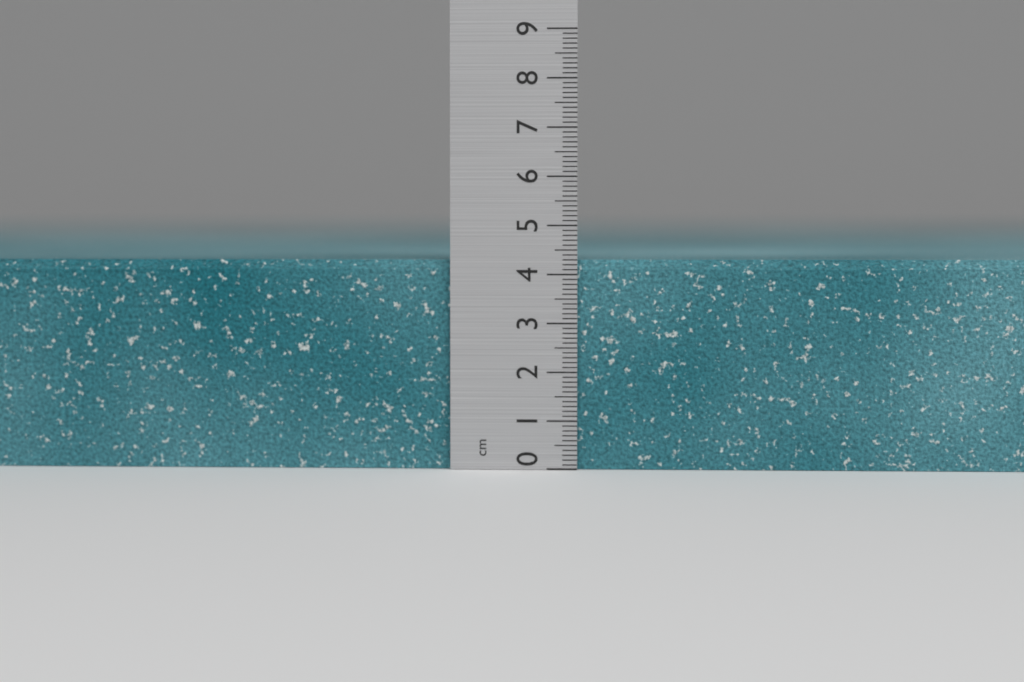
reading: 4.3 cm
